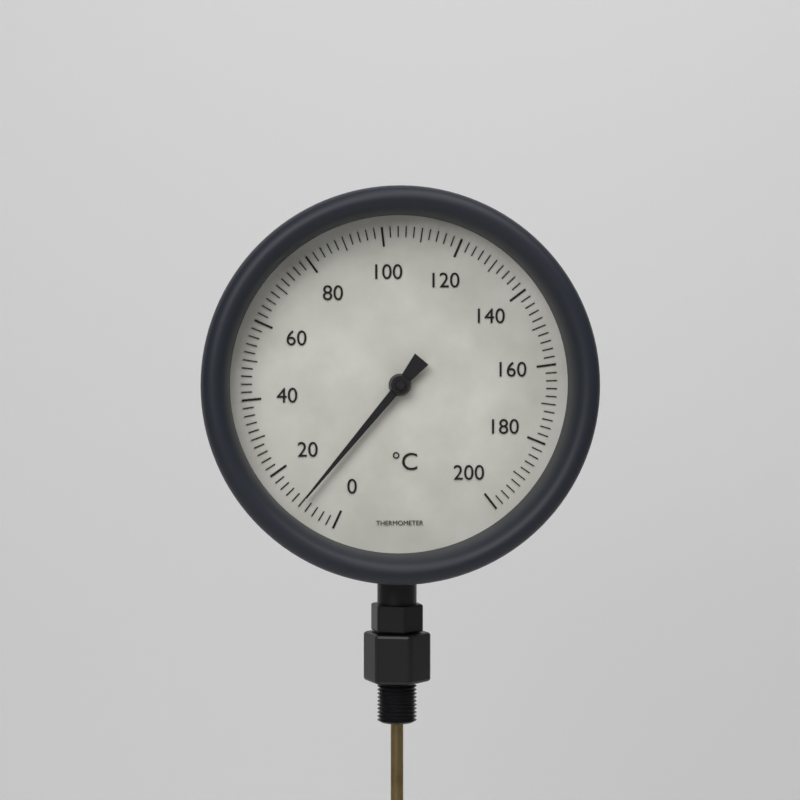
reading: 10 °C
